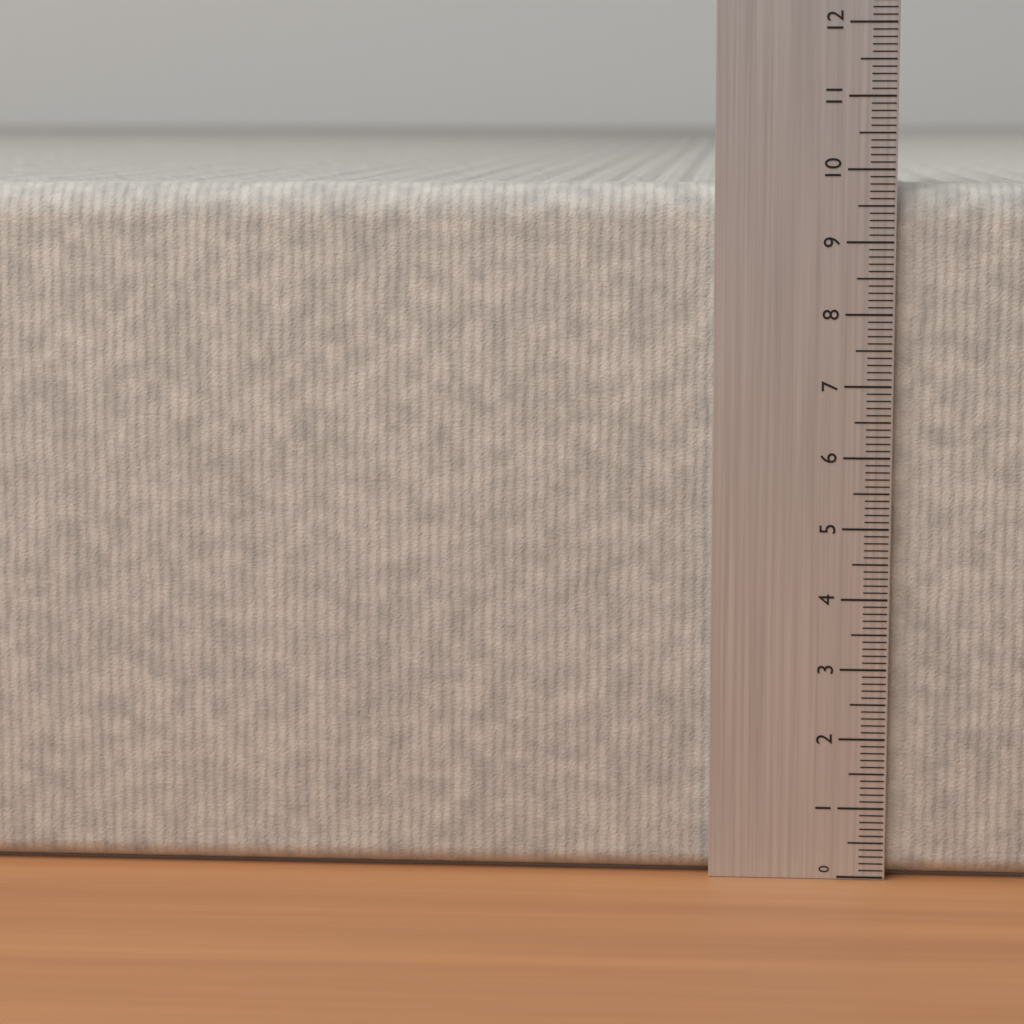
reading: 9.8 (no unit)
